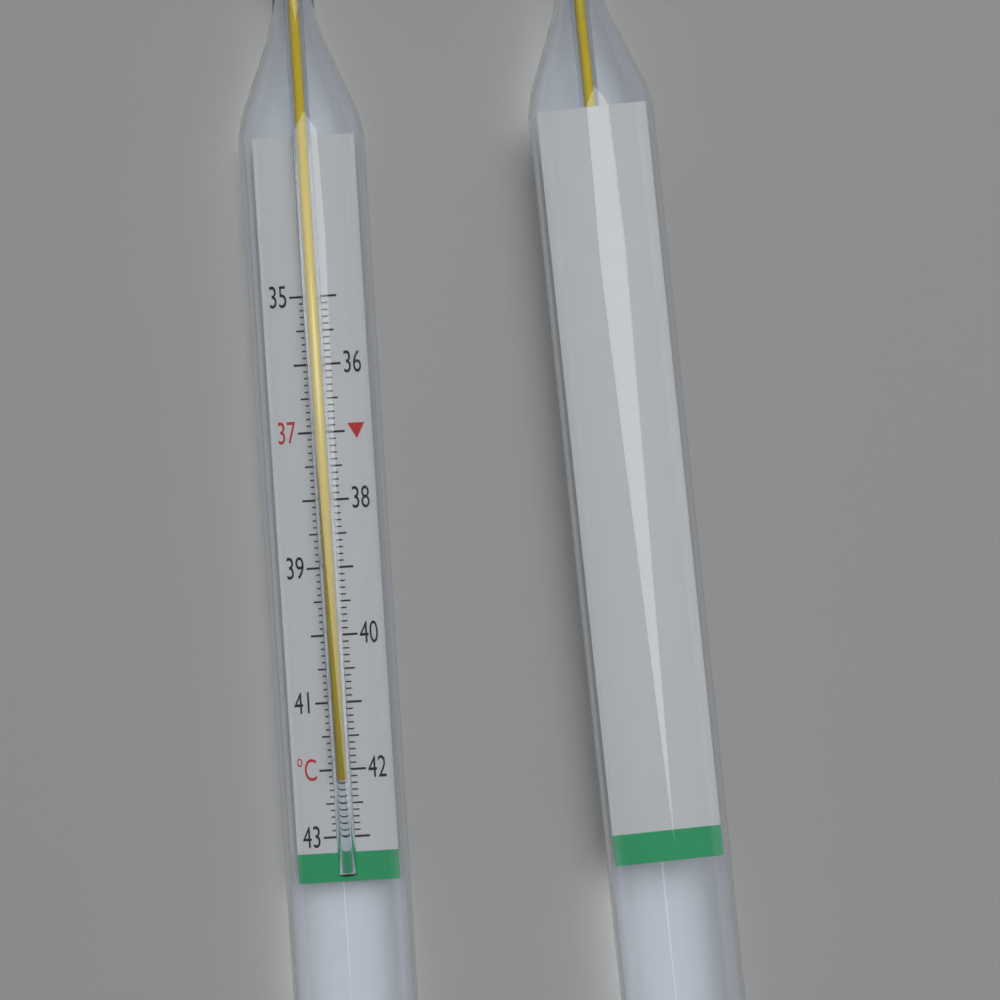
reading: 42.1 °C
